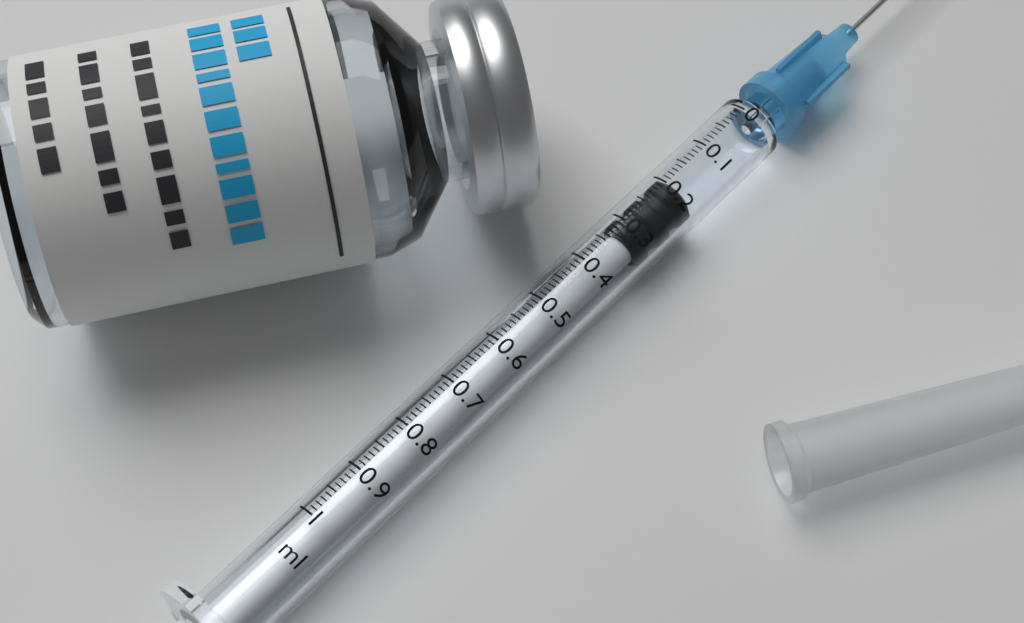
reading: 0.19 ml
